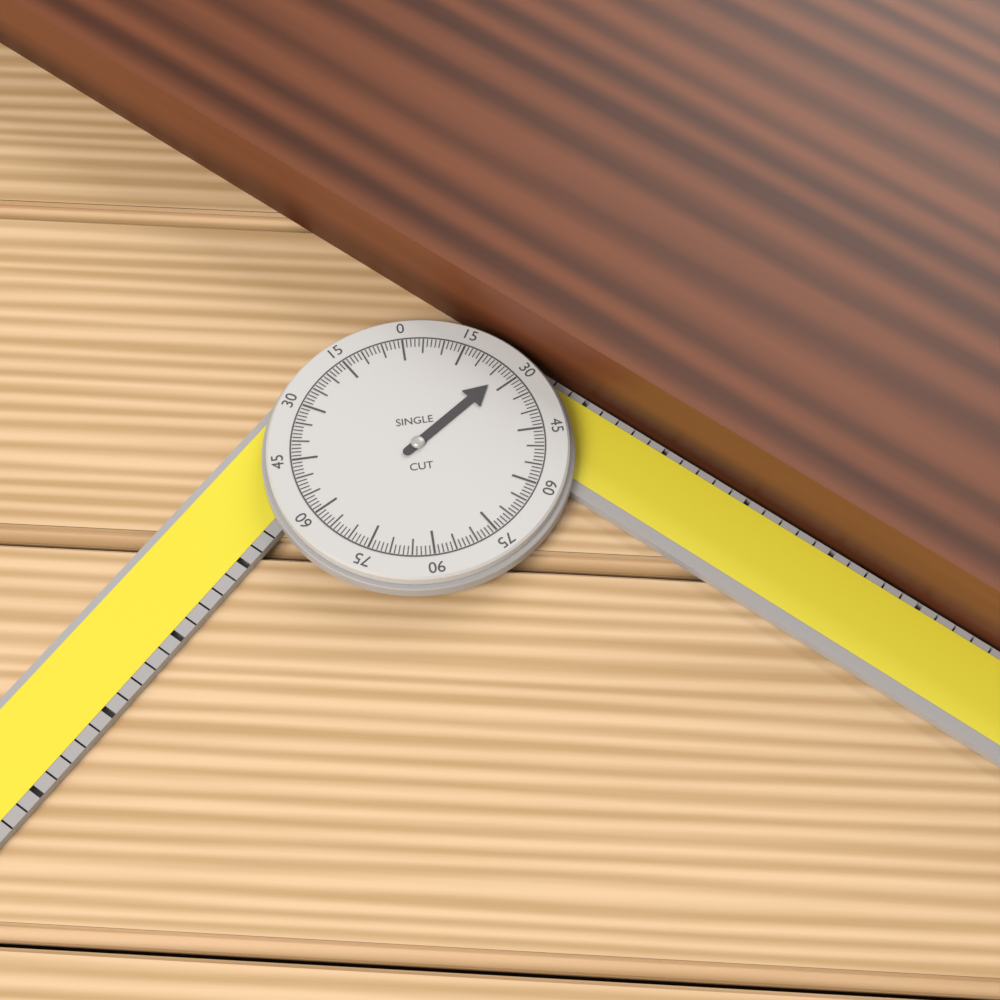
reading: 27 °
